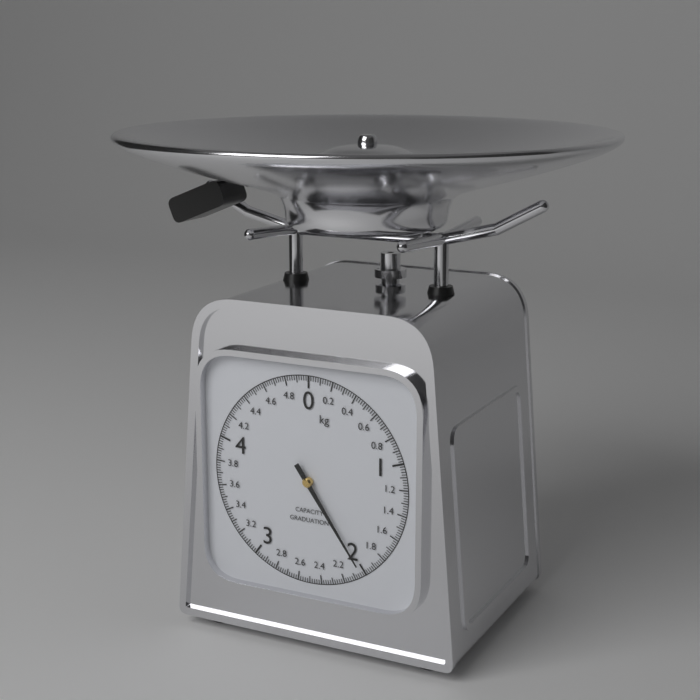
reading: 2.02 kg
